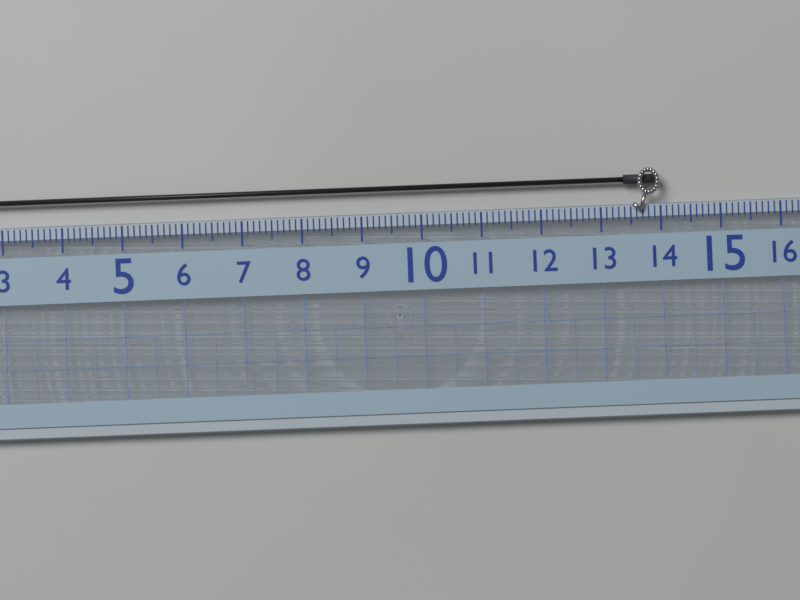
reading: 14.0 (no unit)
